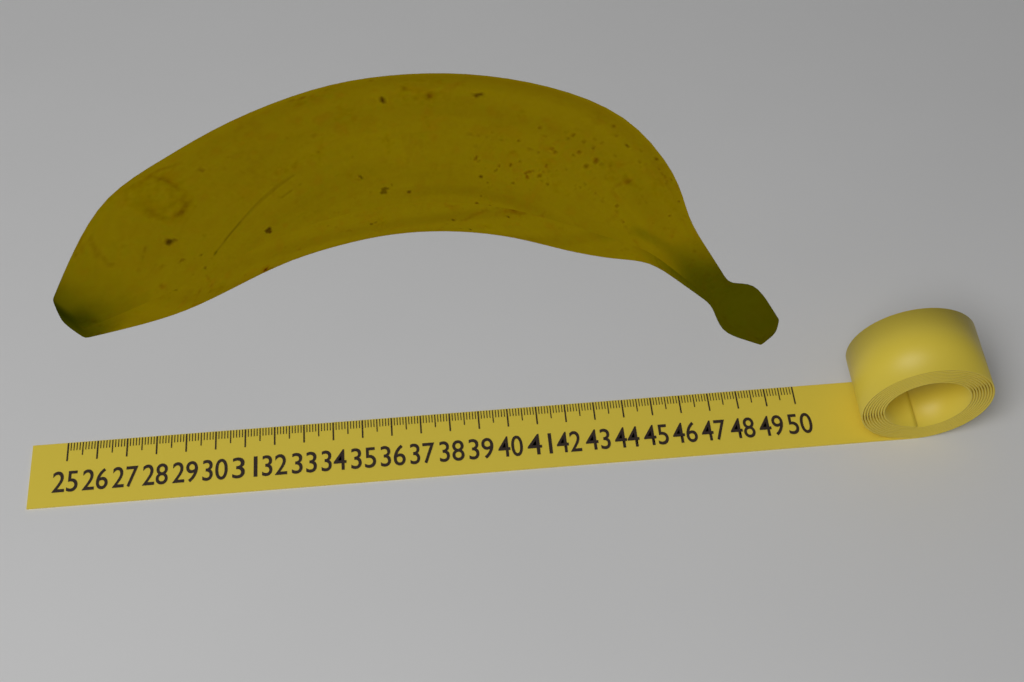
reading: 49.2 (no unit)
